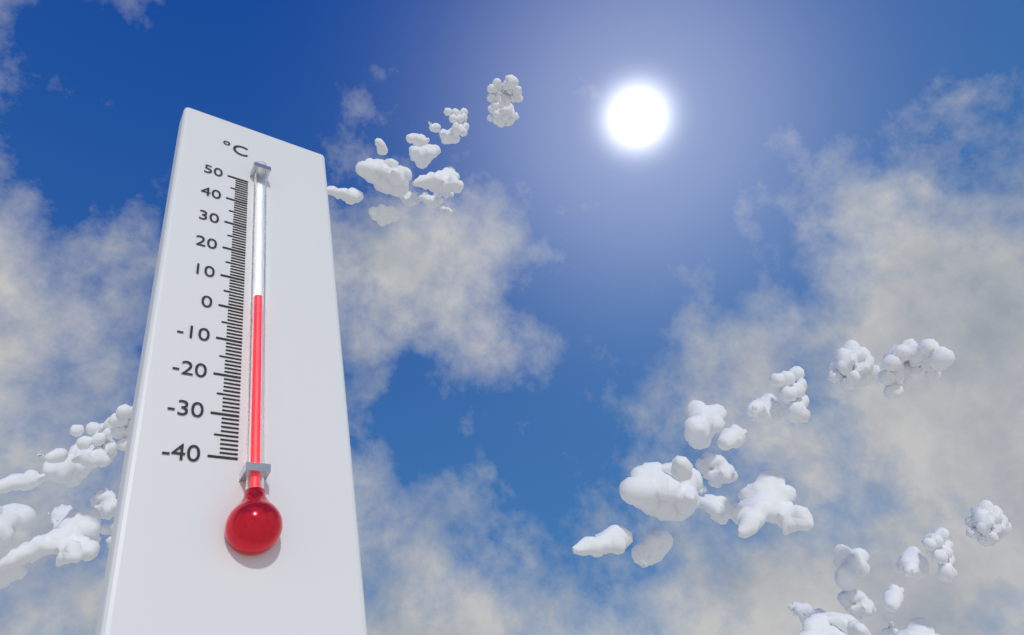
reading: 3 °C
